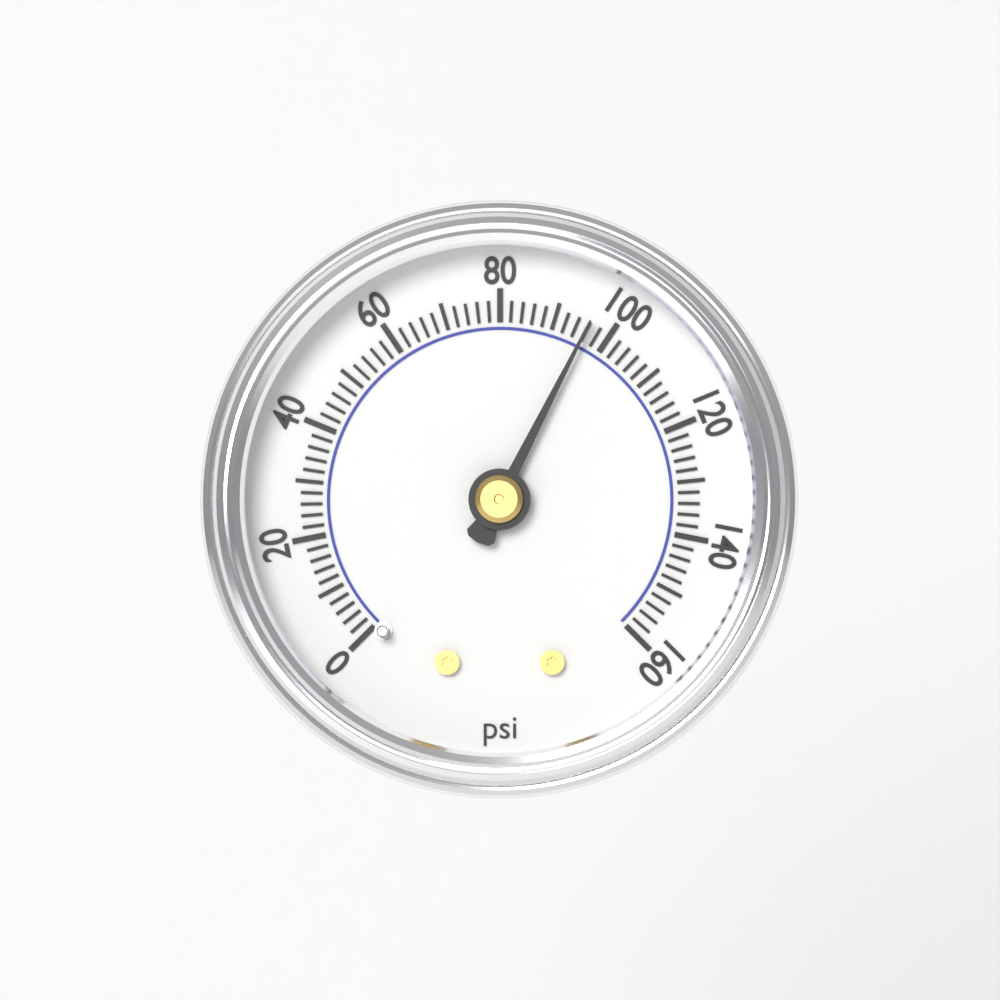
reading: 96 psi
